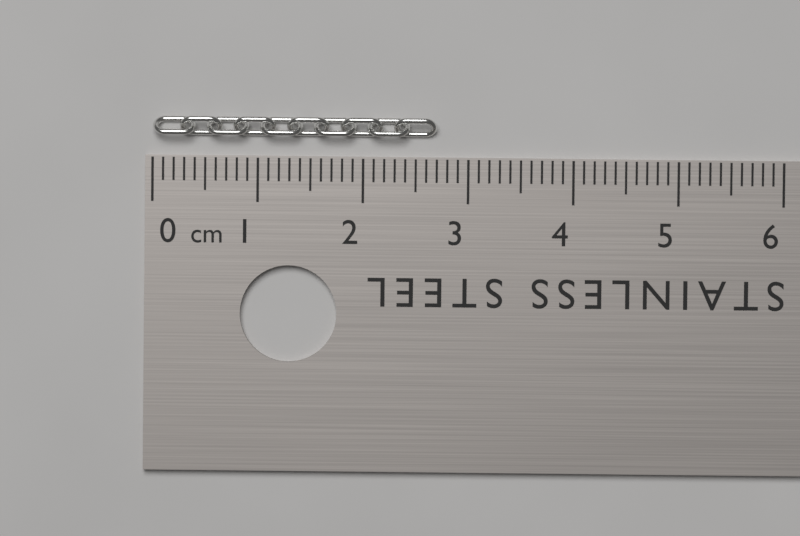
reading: 2.7 cm
